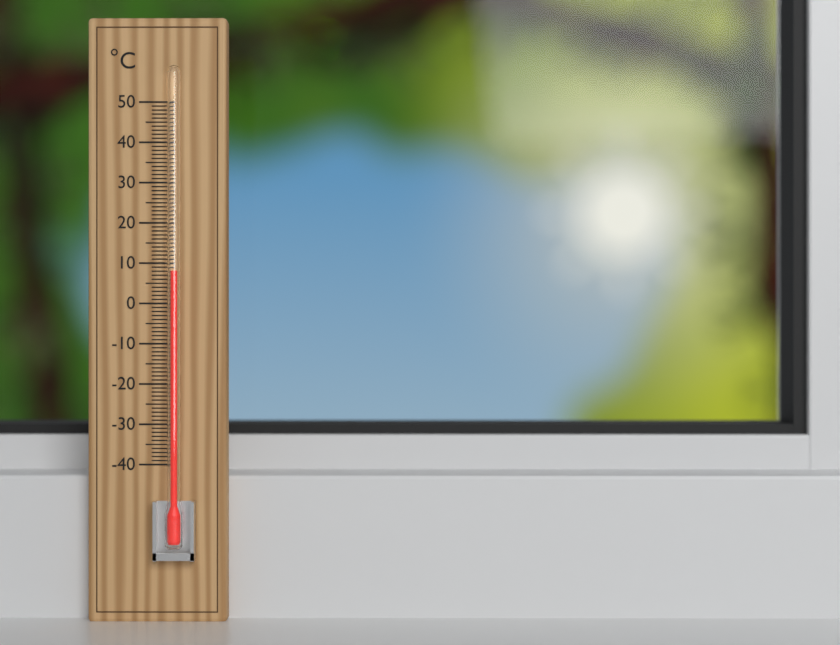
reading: 8 °C
